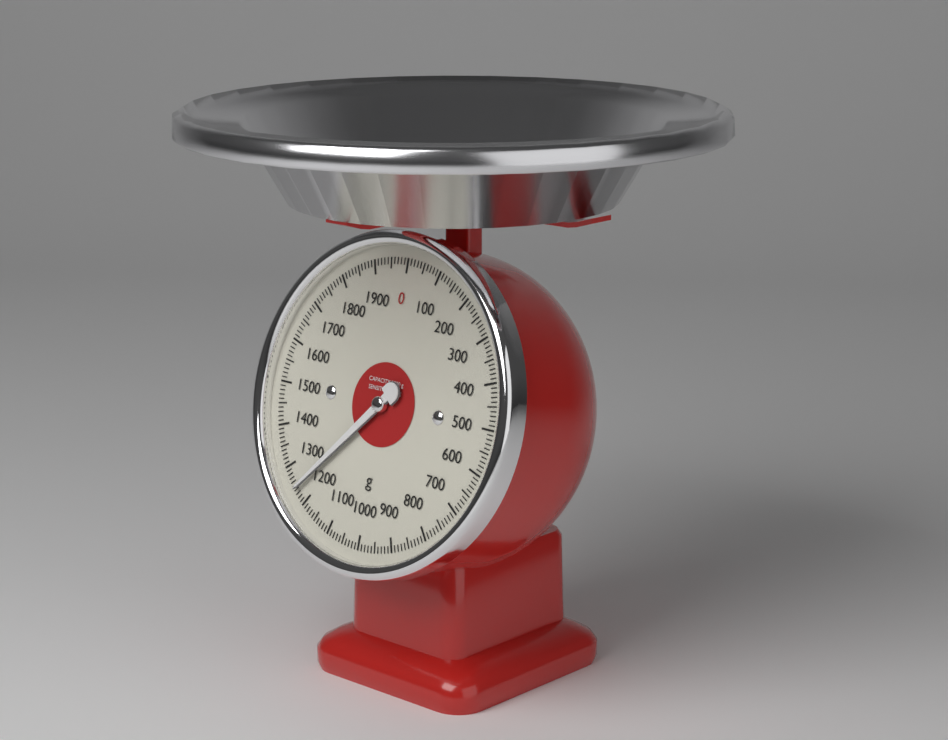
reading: 1240 g
